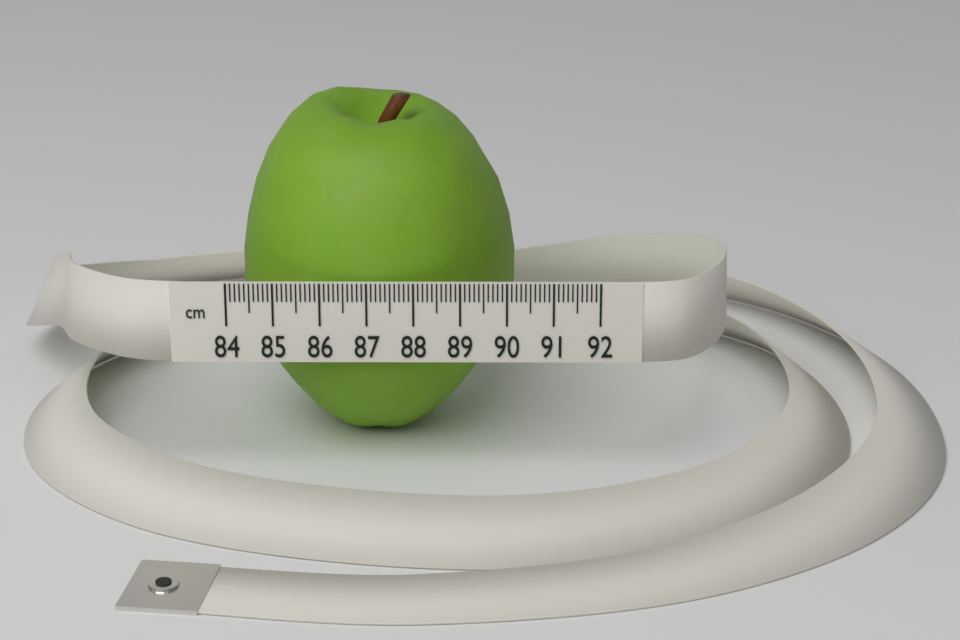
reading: 90.2 cm
